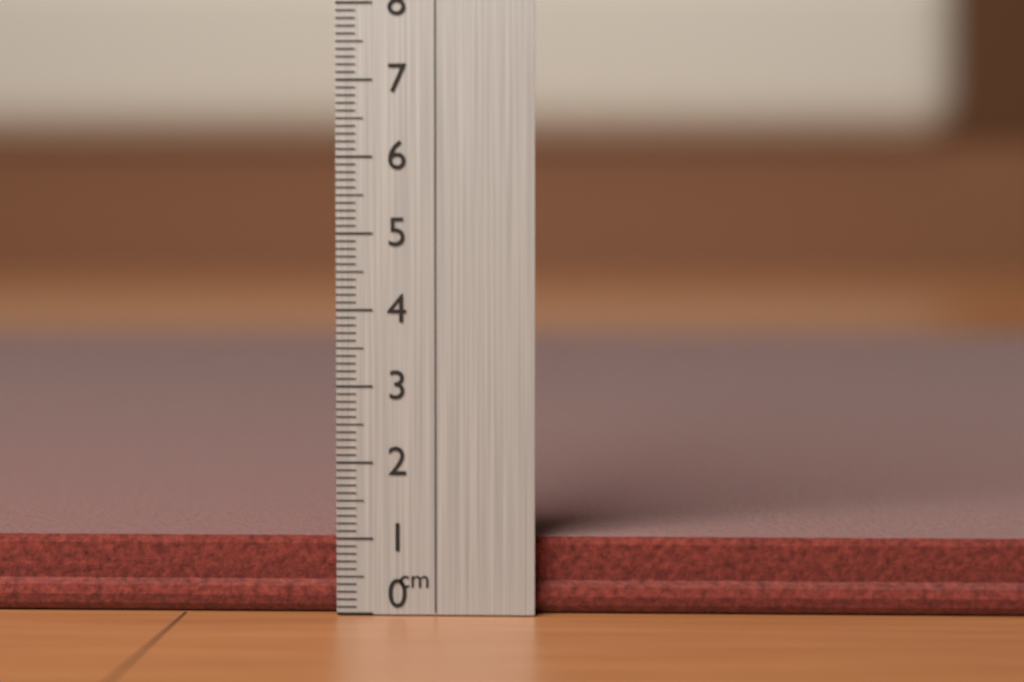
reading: 1.0 cm
